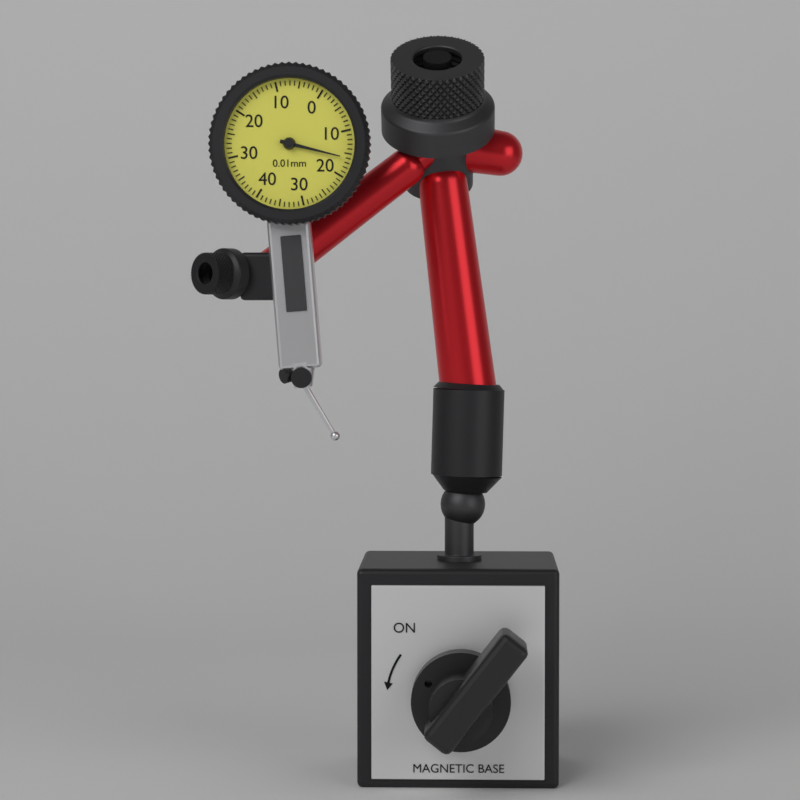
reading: 0.16 mm
